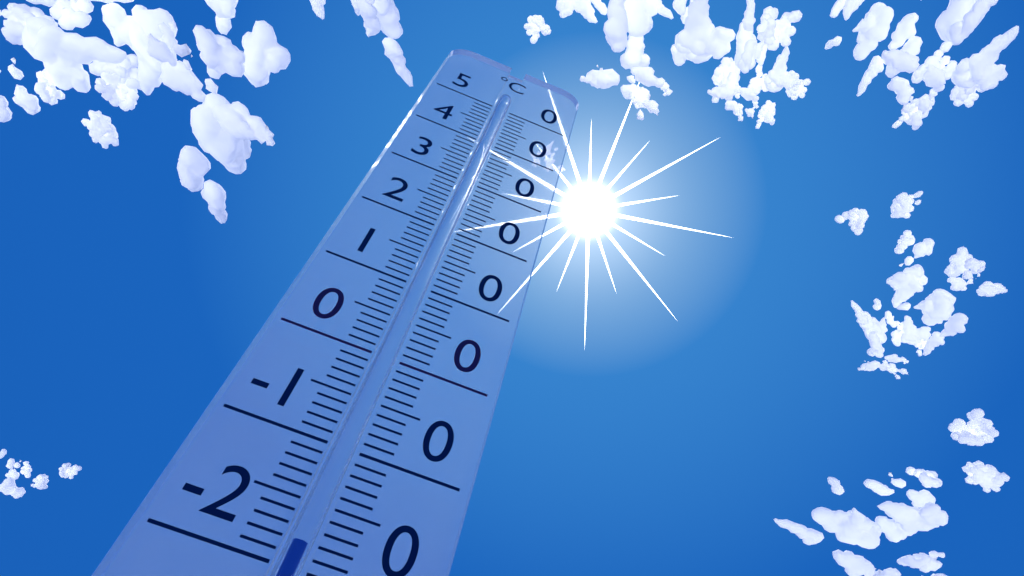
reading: -18 °C
